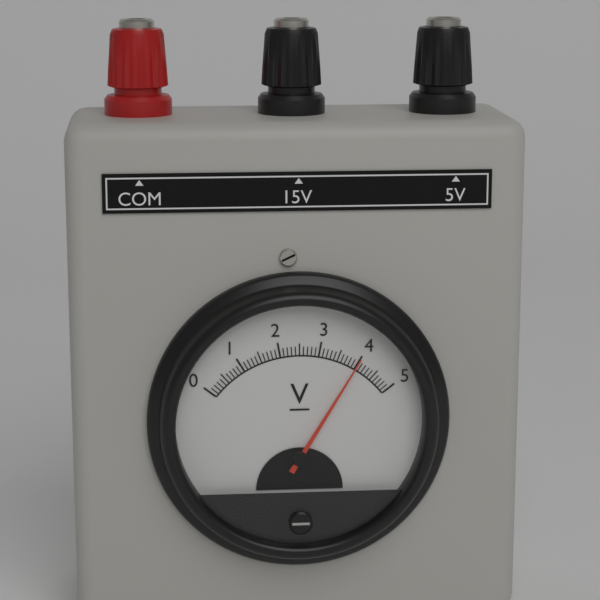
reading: 4.0 V
